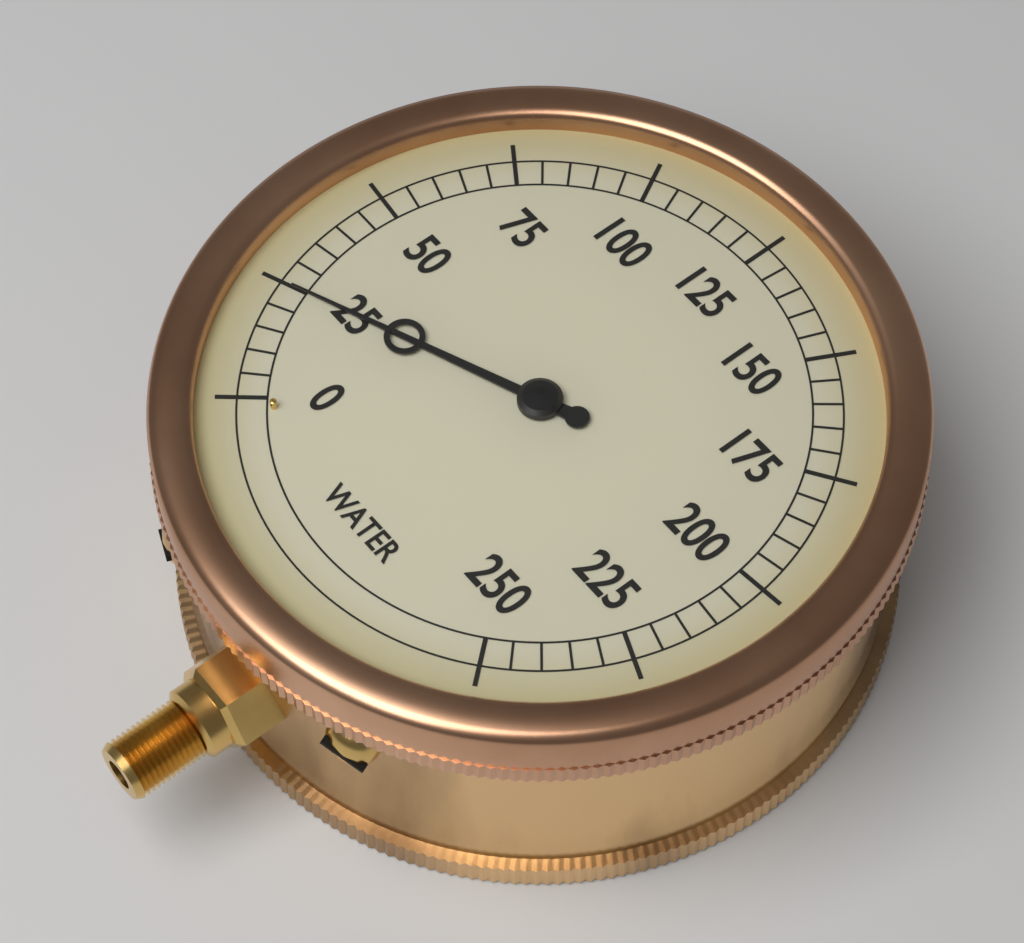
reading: 25 (no unit)
